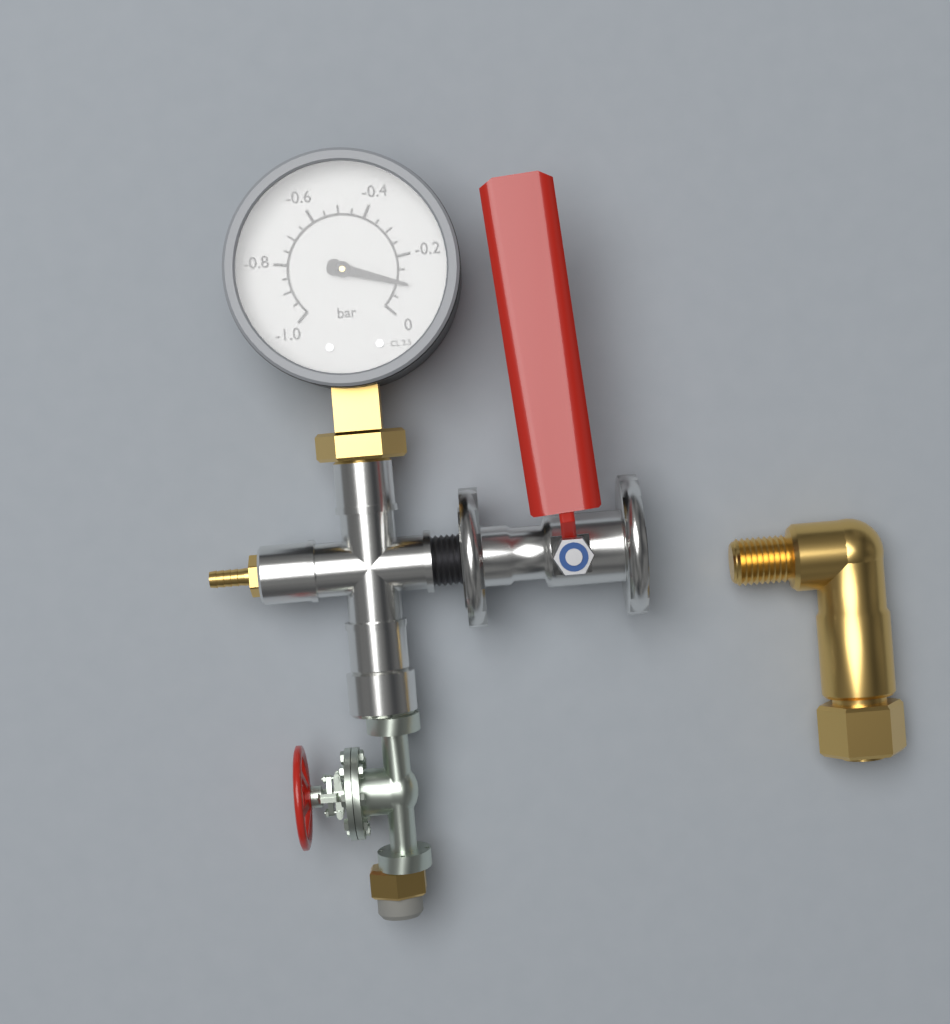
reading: -0.10 bar
